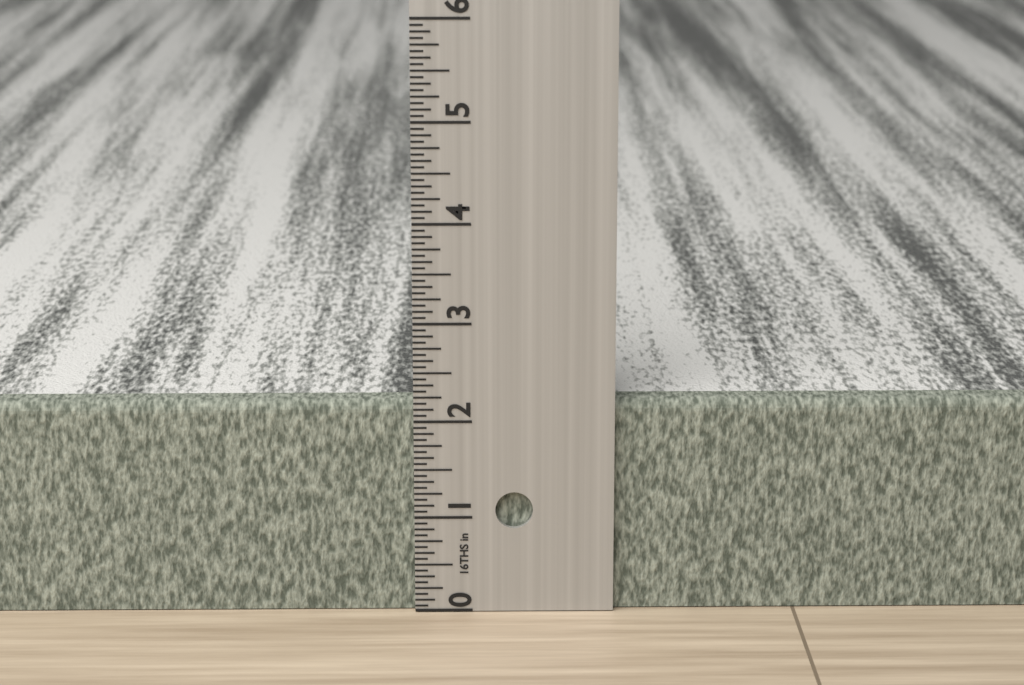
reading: 2.1875 in
